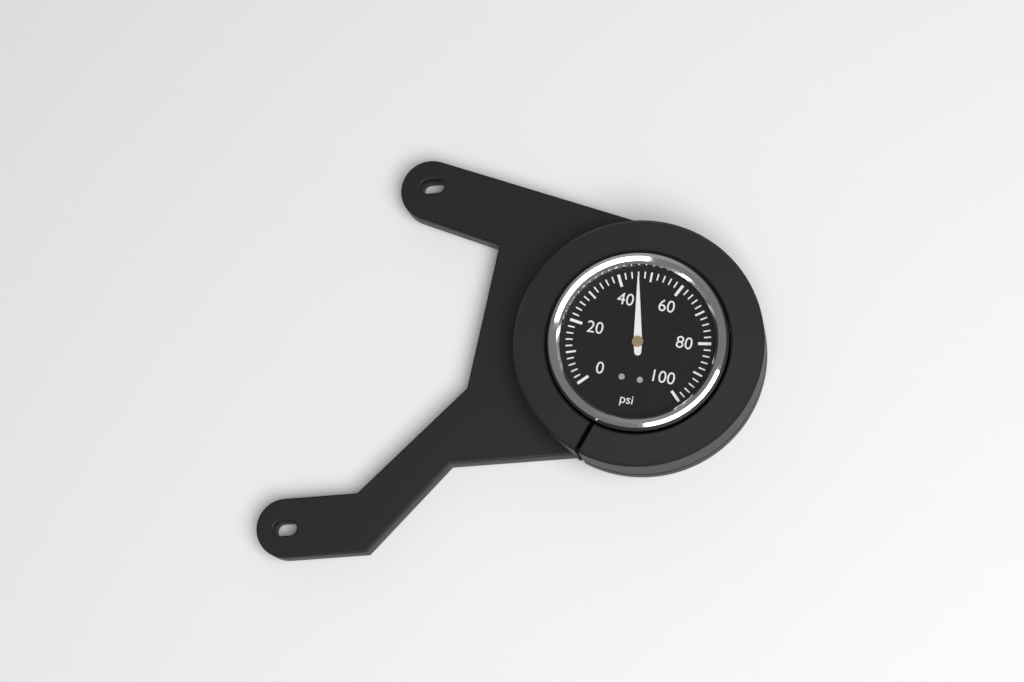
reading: 46 psi
